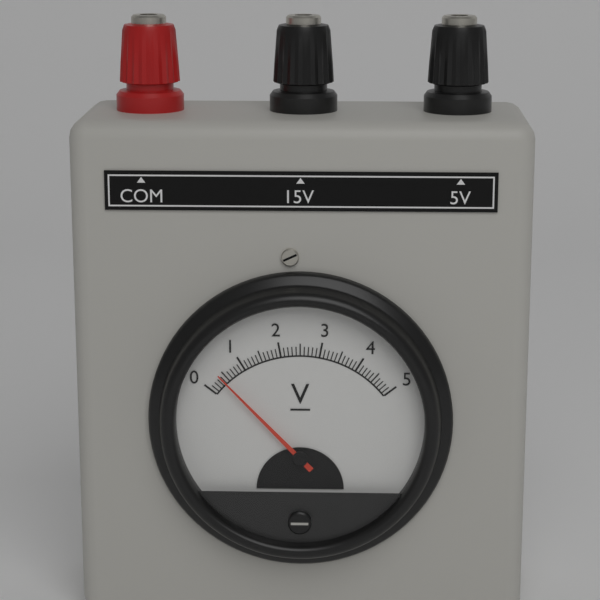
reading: 0.4 V
